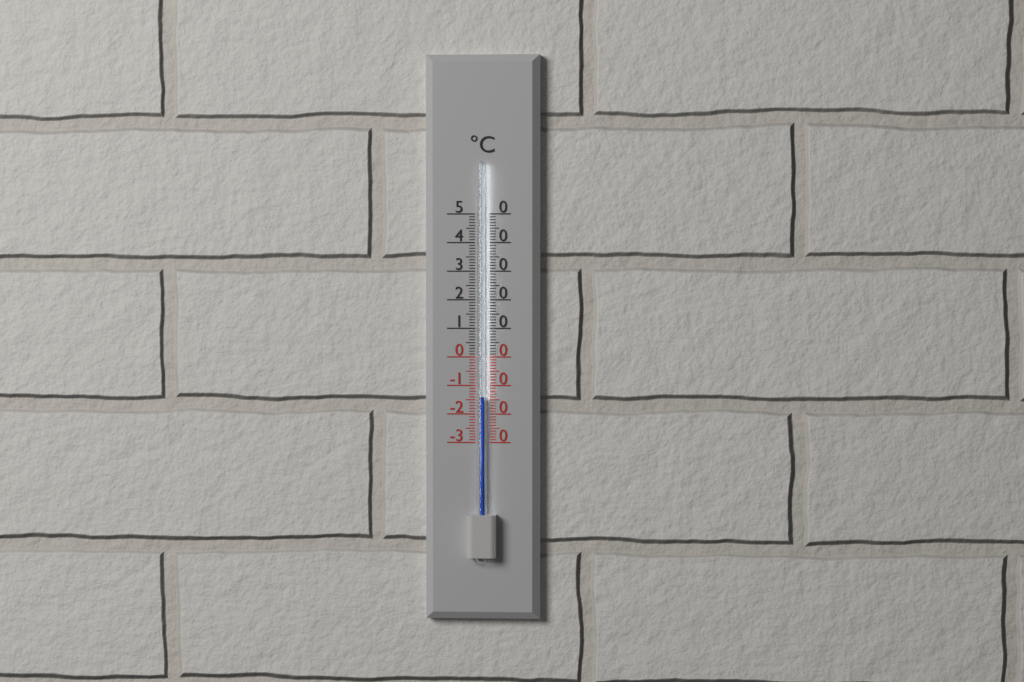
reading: -14 °C
